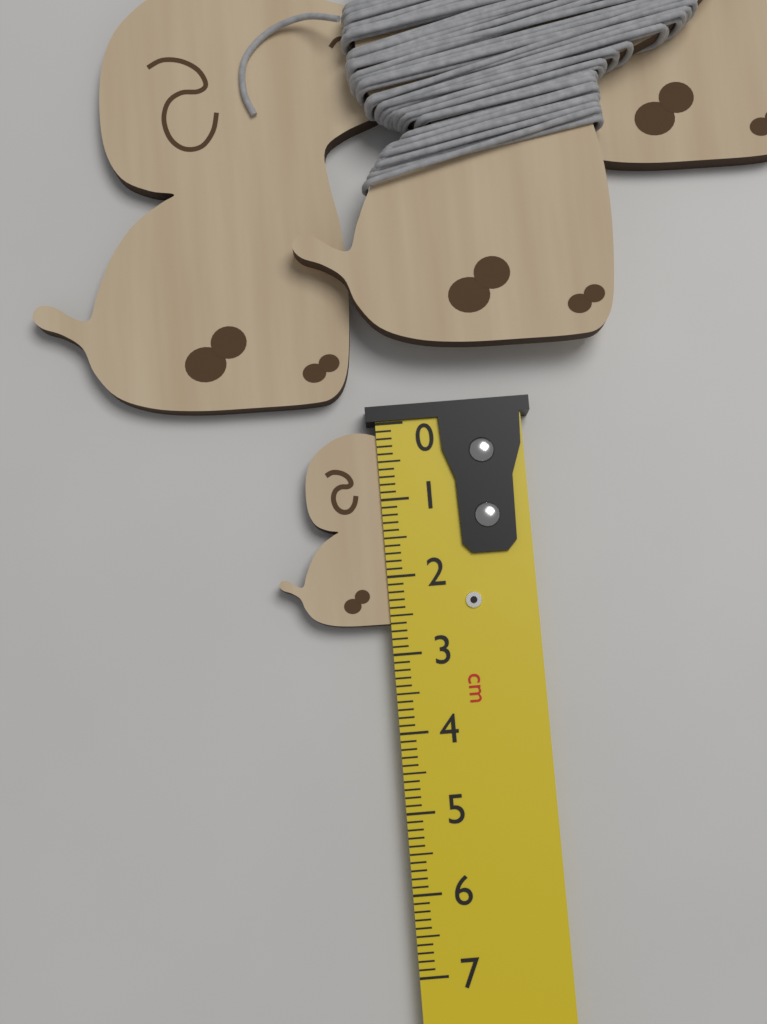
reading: 2.6 cm
